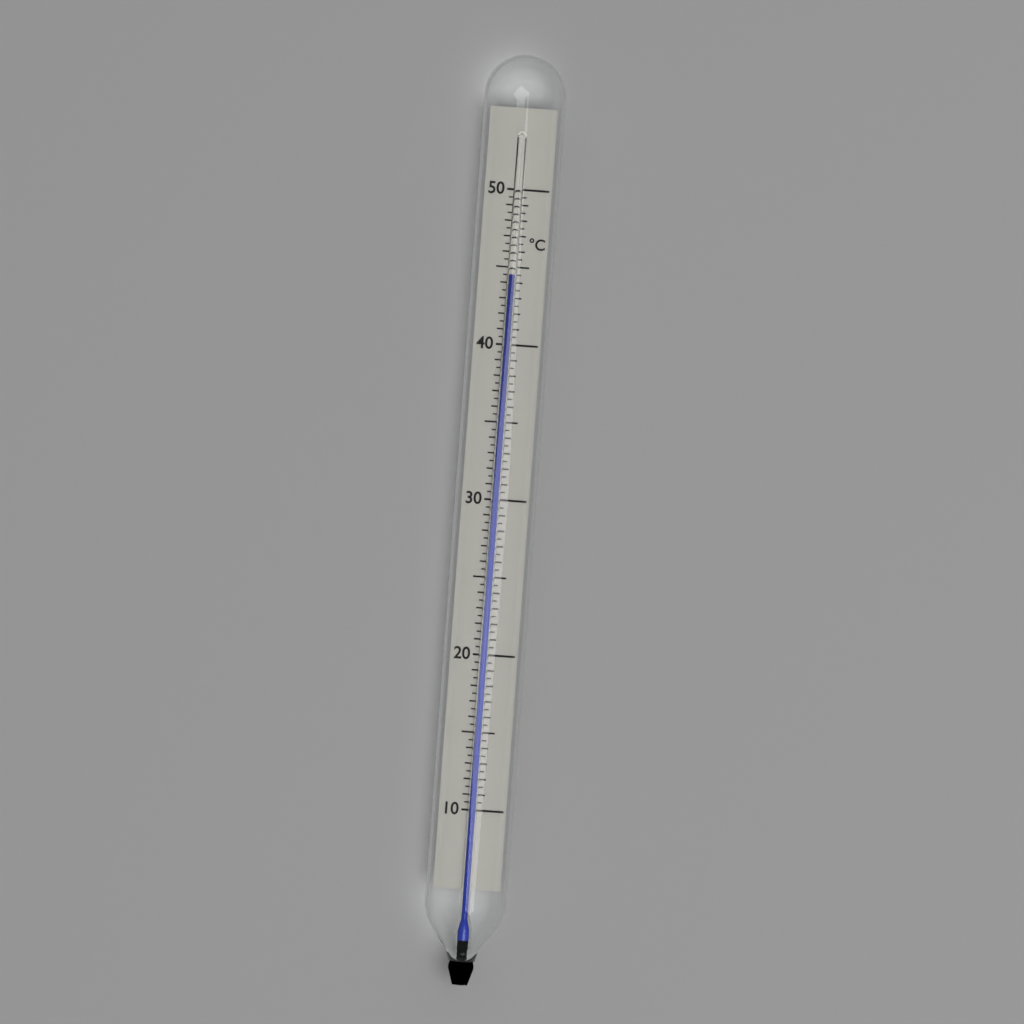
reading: 44.5 °C
